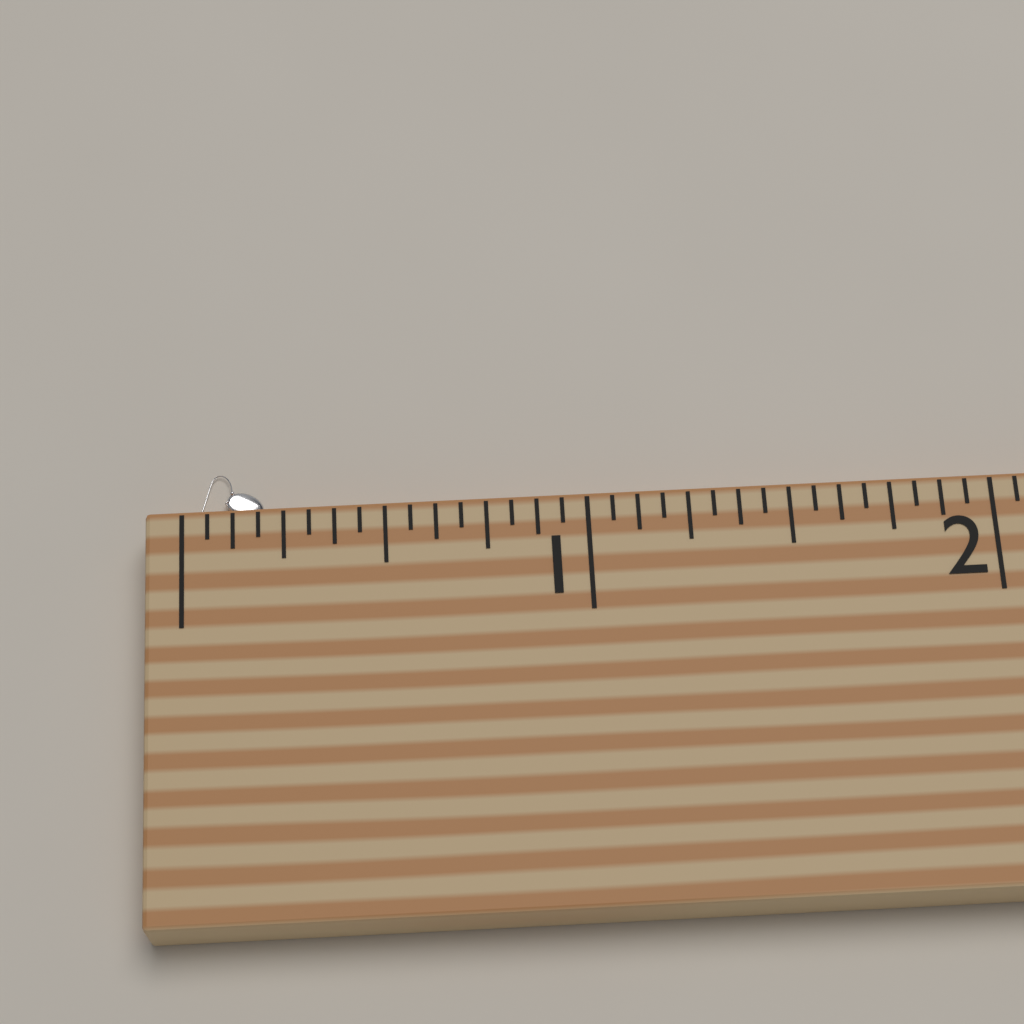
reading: 0.1875 (no unit)
